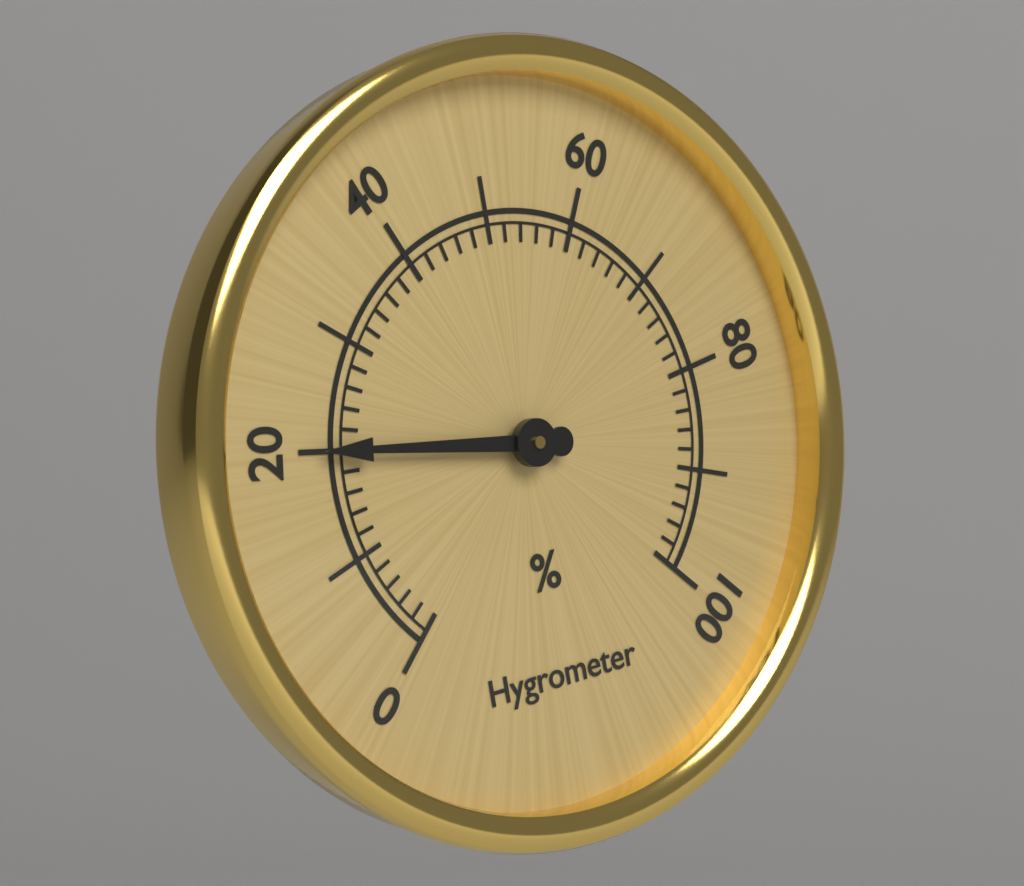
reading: 20 %
